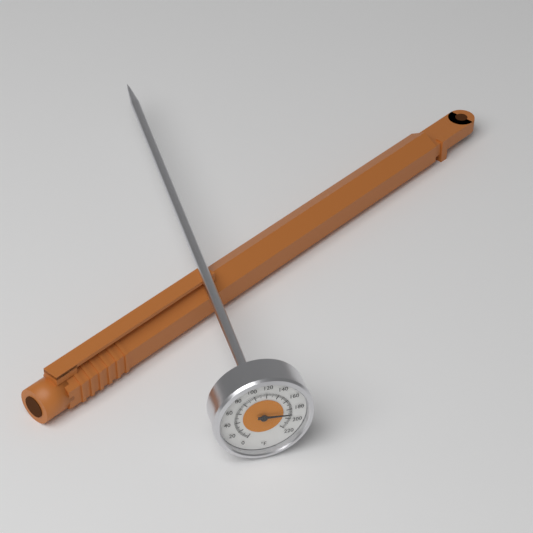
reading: 190 °F
